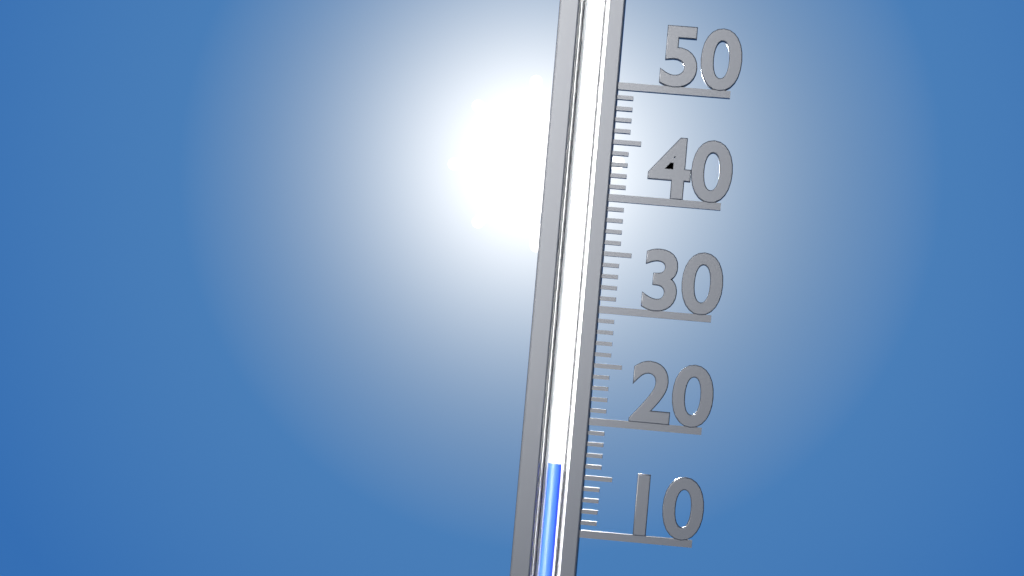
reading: 16 (no unit)
